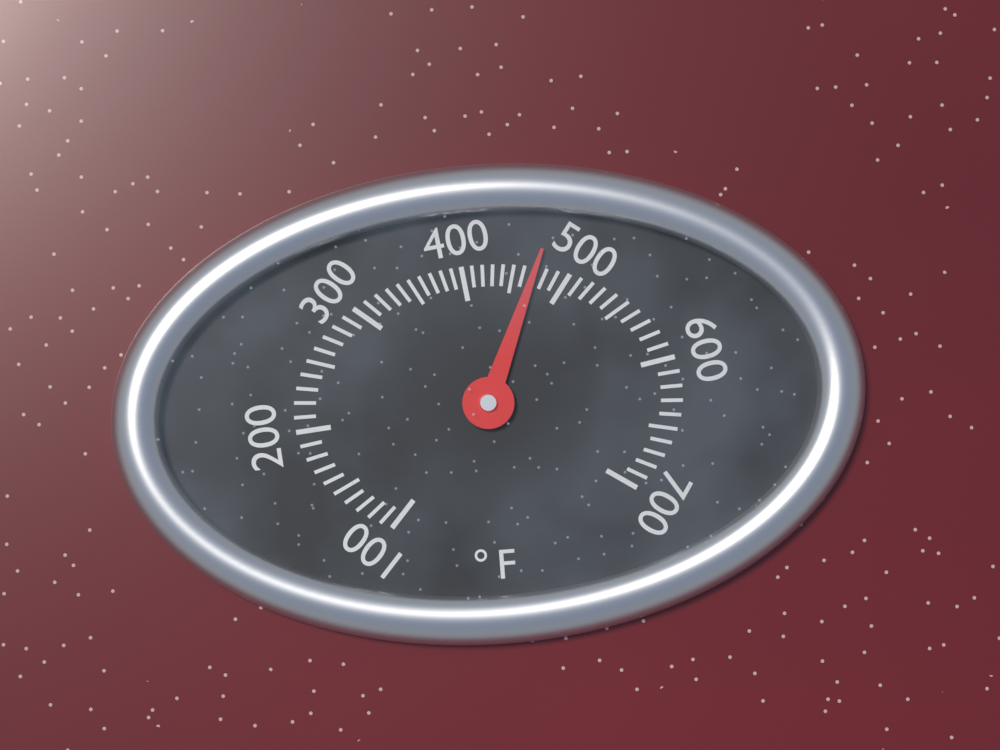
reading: 470 °F
